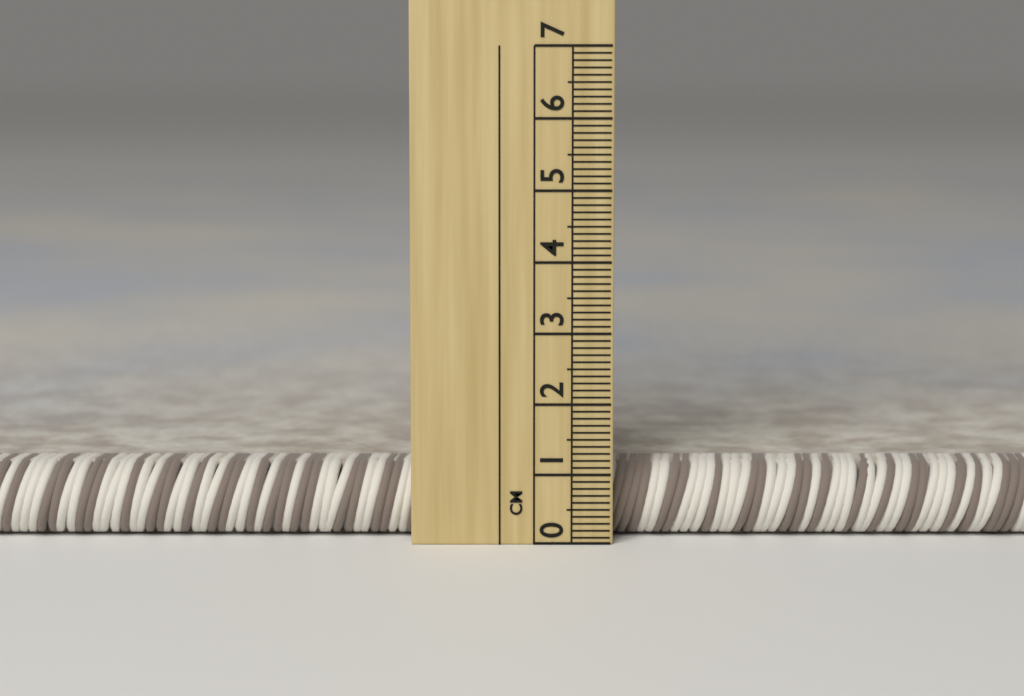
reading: 1.1 cm
